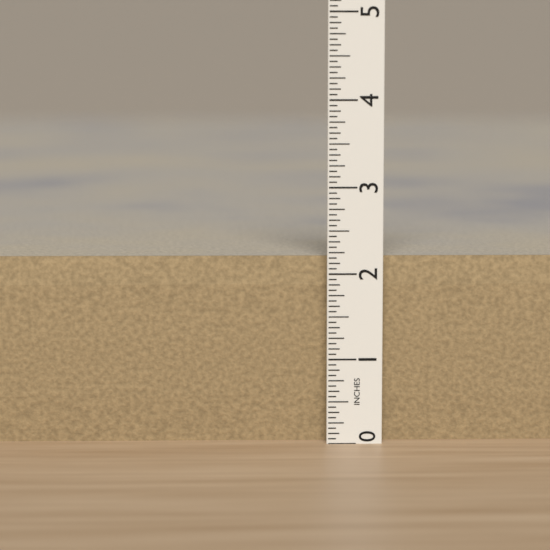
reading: 2.1875 in
